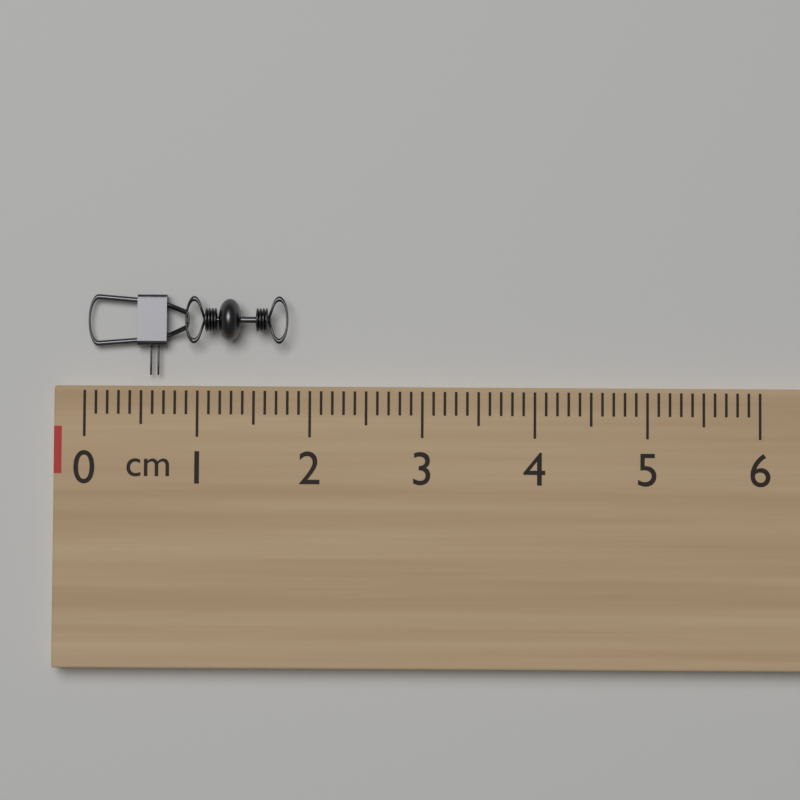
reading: 1.8 cm
